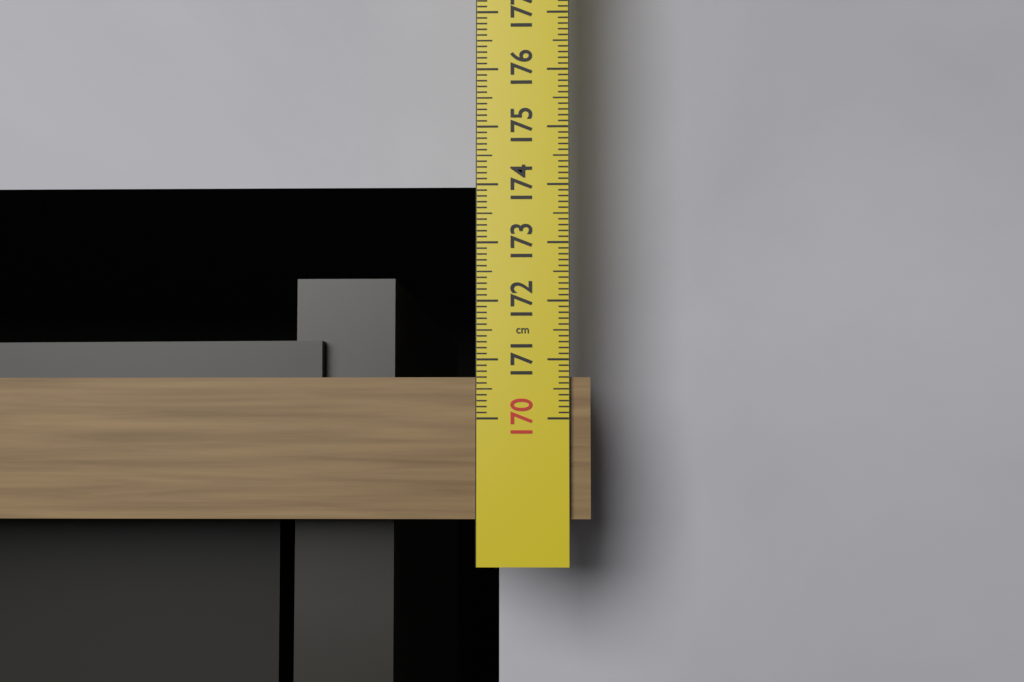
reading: 170.7 cm
